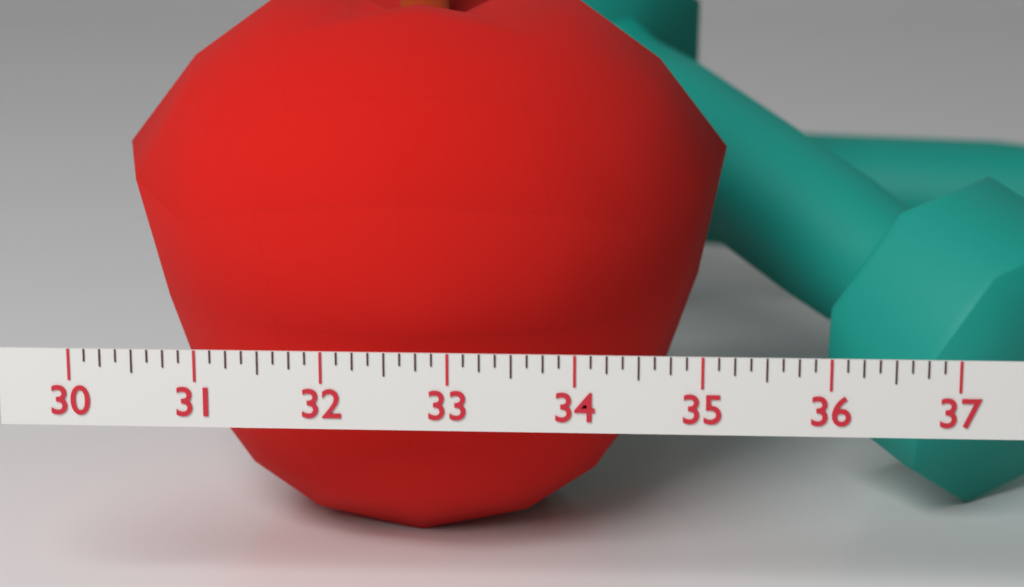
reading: 35.250 (no unit)
